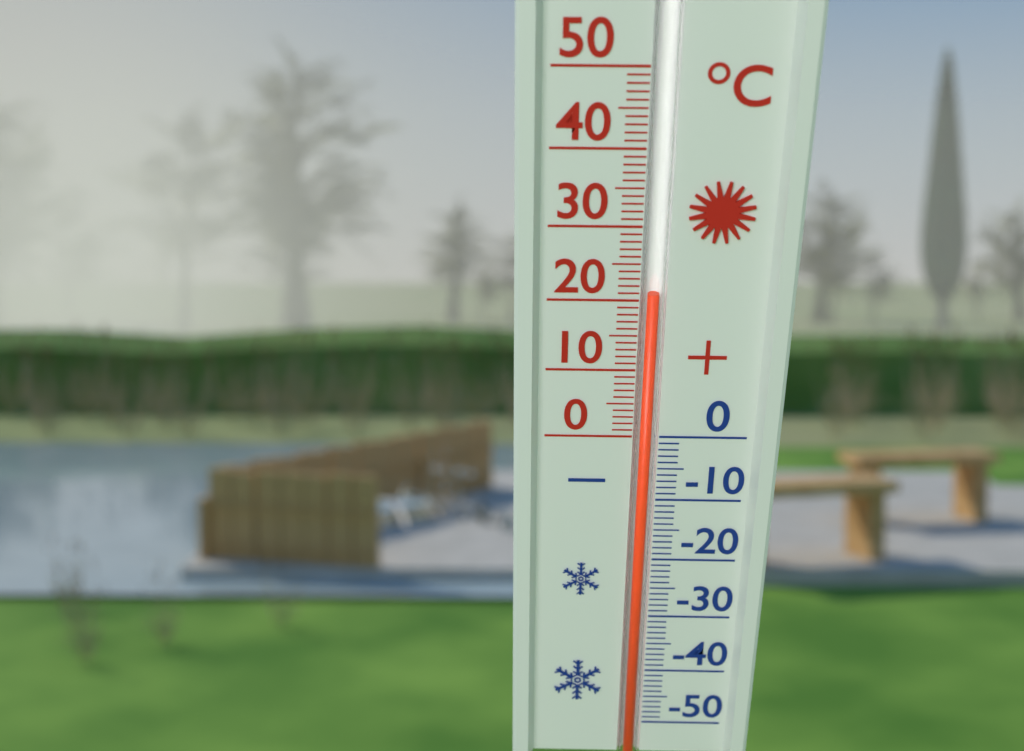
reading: 21 °C
